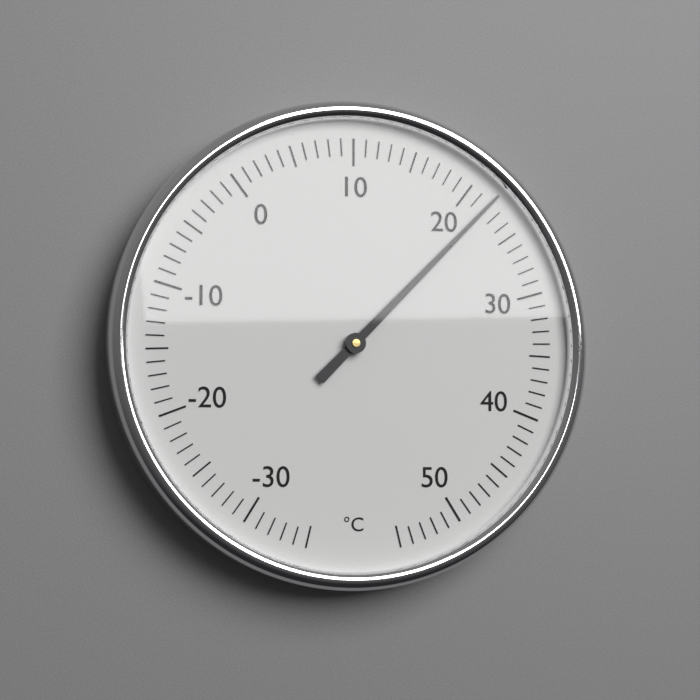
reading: 22 °C
